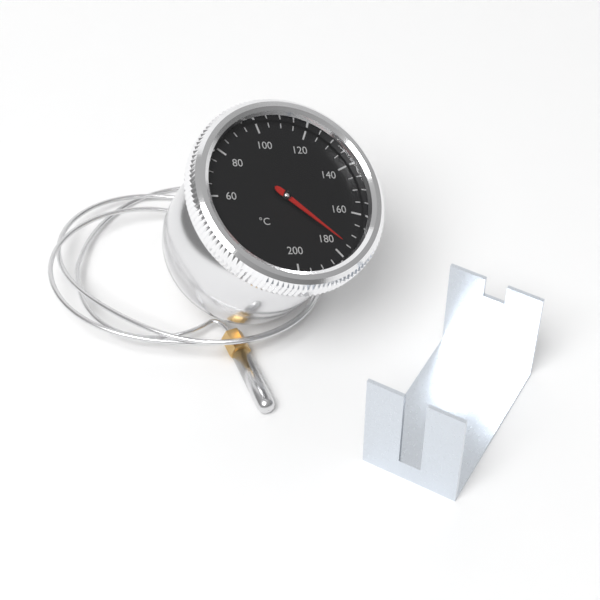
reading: 175 °C
